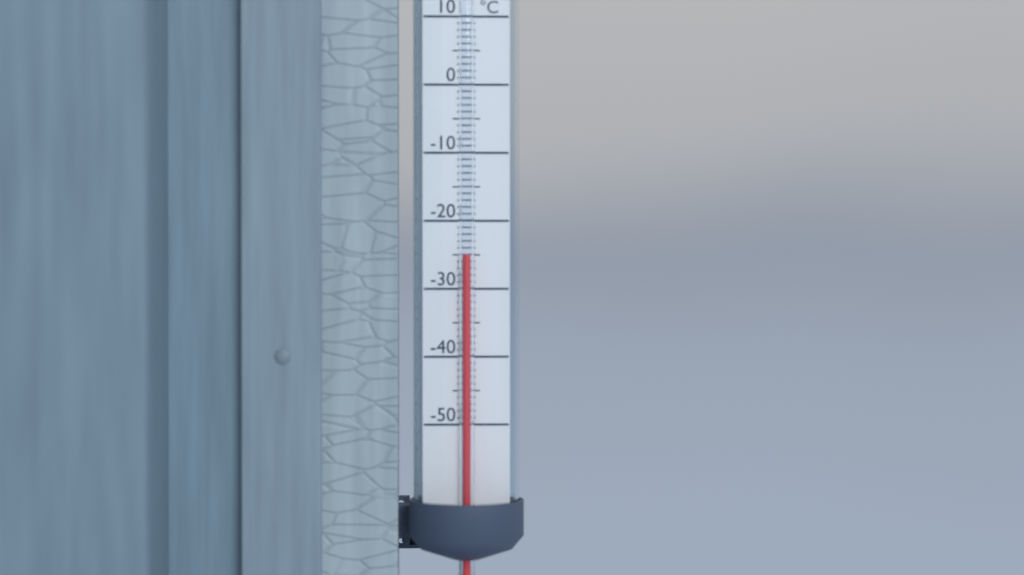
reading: -25 °C
